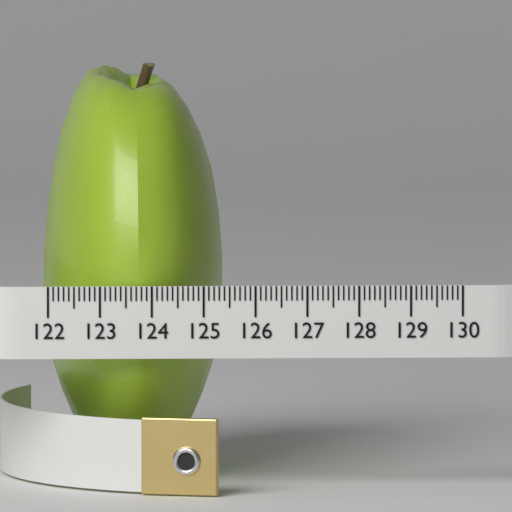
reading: 125.5 (no unit)
